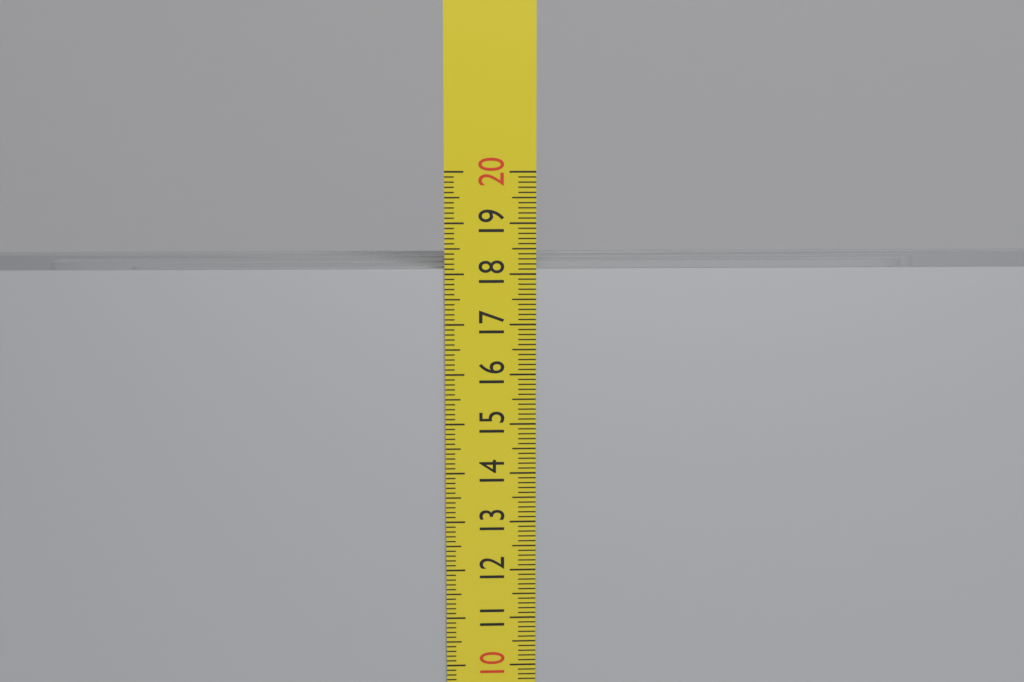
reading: 18.1 cm
